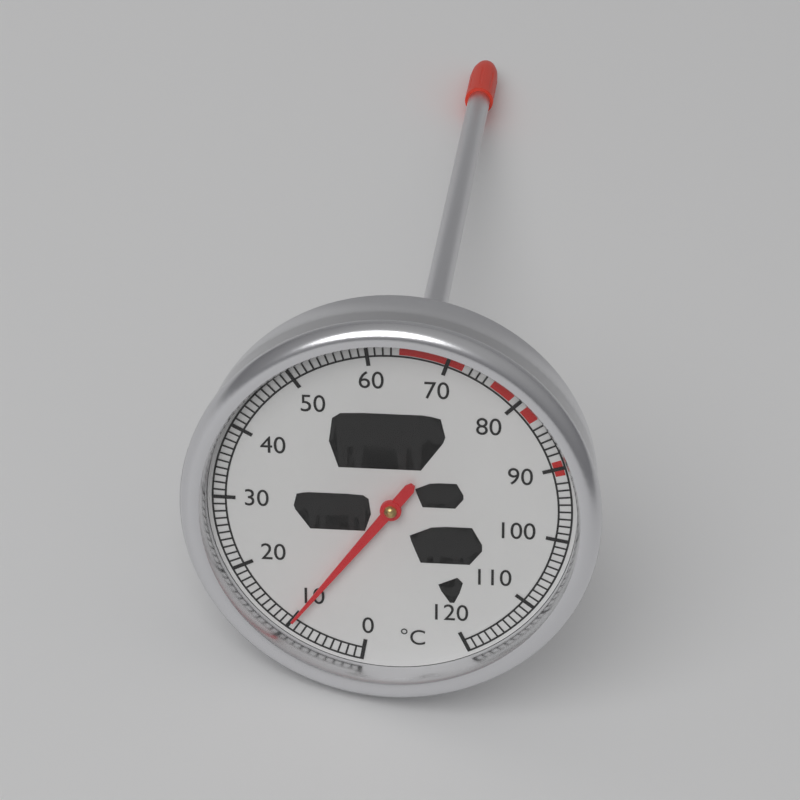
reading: 10 °C
